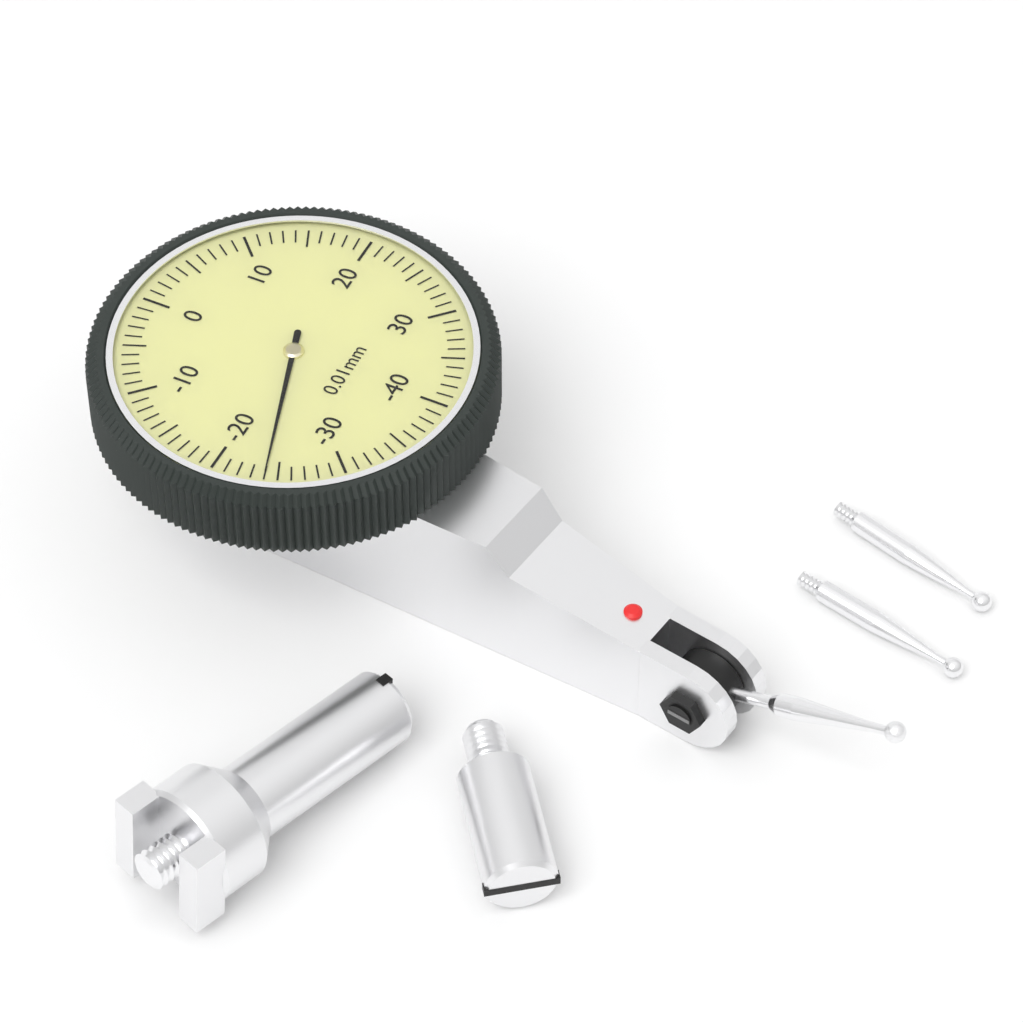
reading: -24 0.01mm
